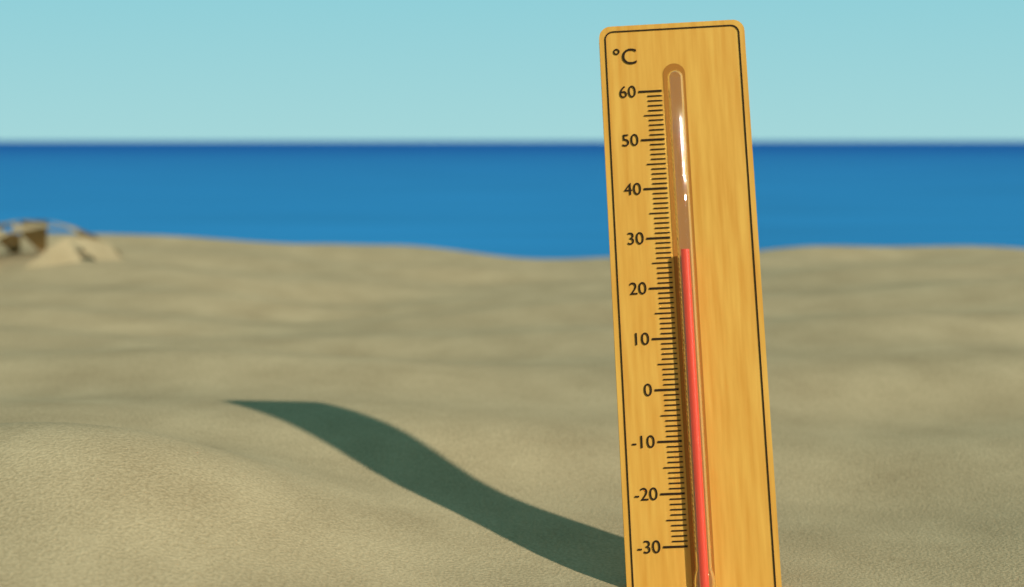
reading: 27 °C
